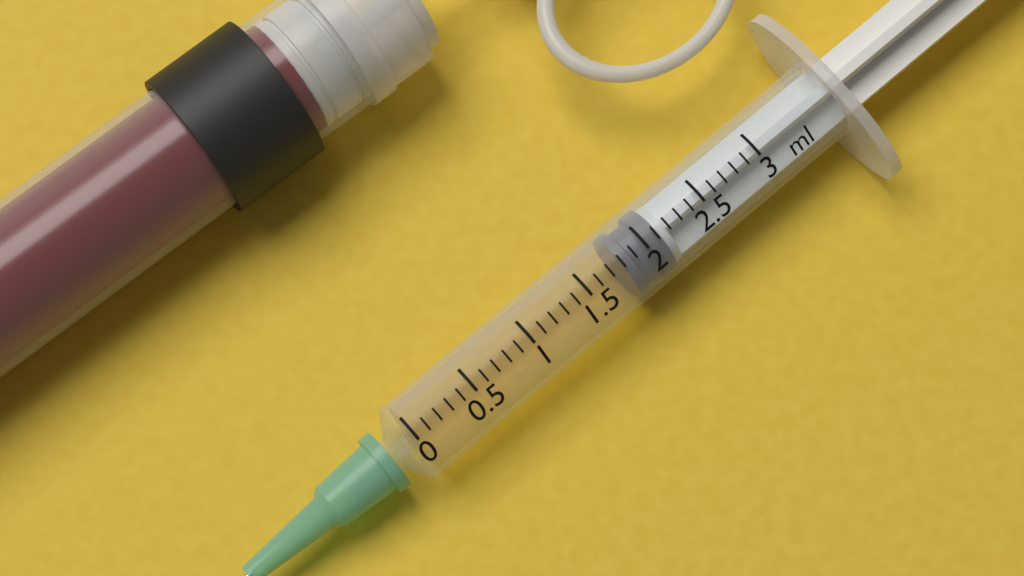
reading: 1.8 ml
